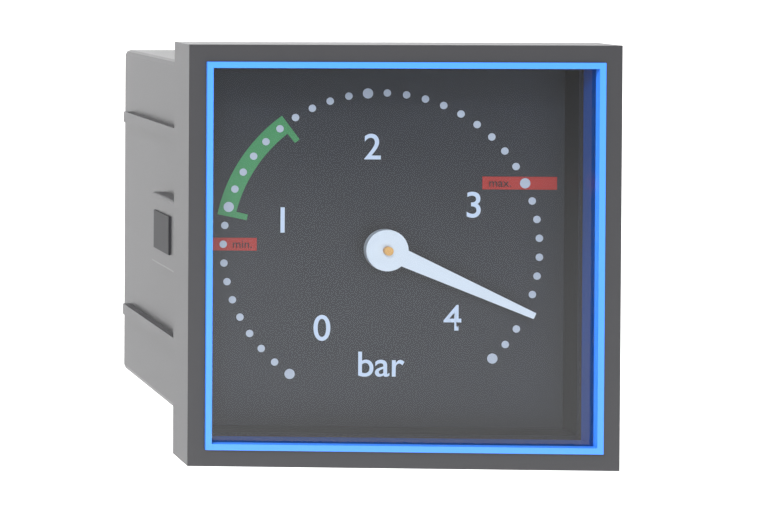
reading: 3.7 bar
